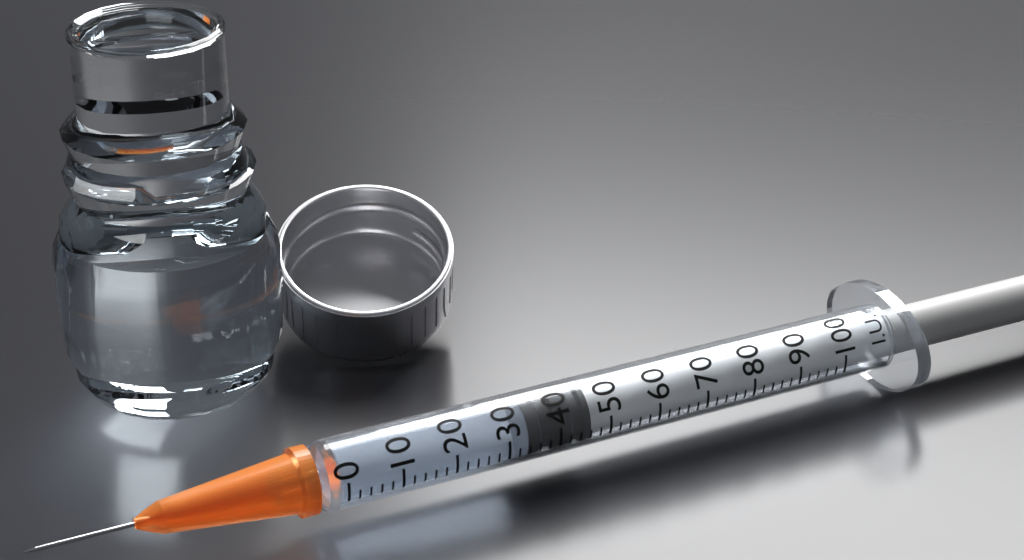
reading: 34 I.U.
